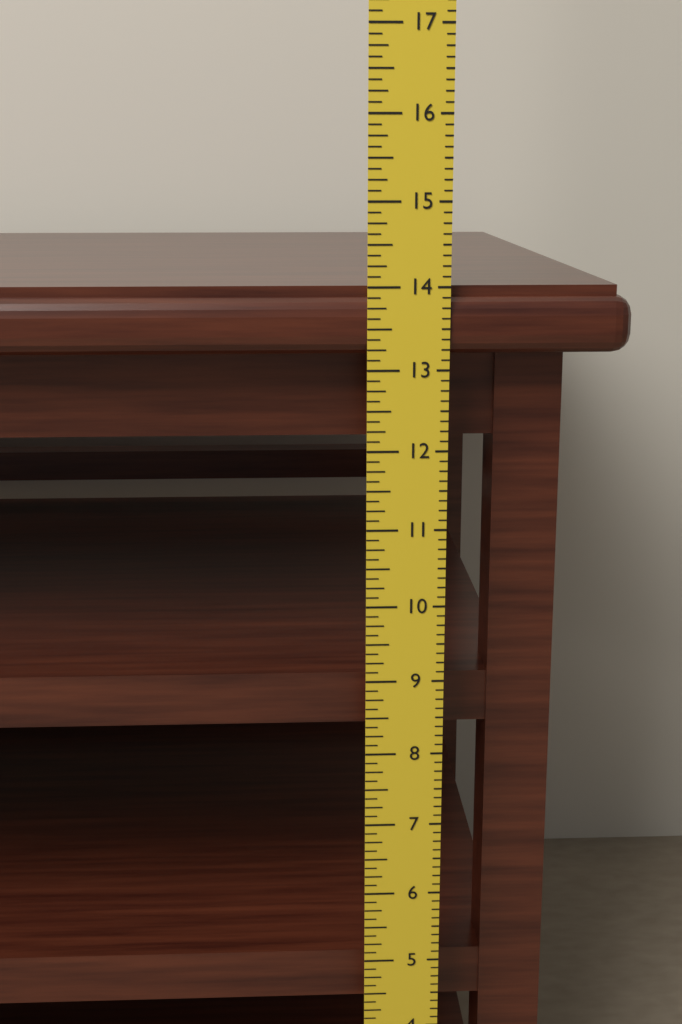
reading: 14.000 in
